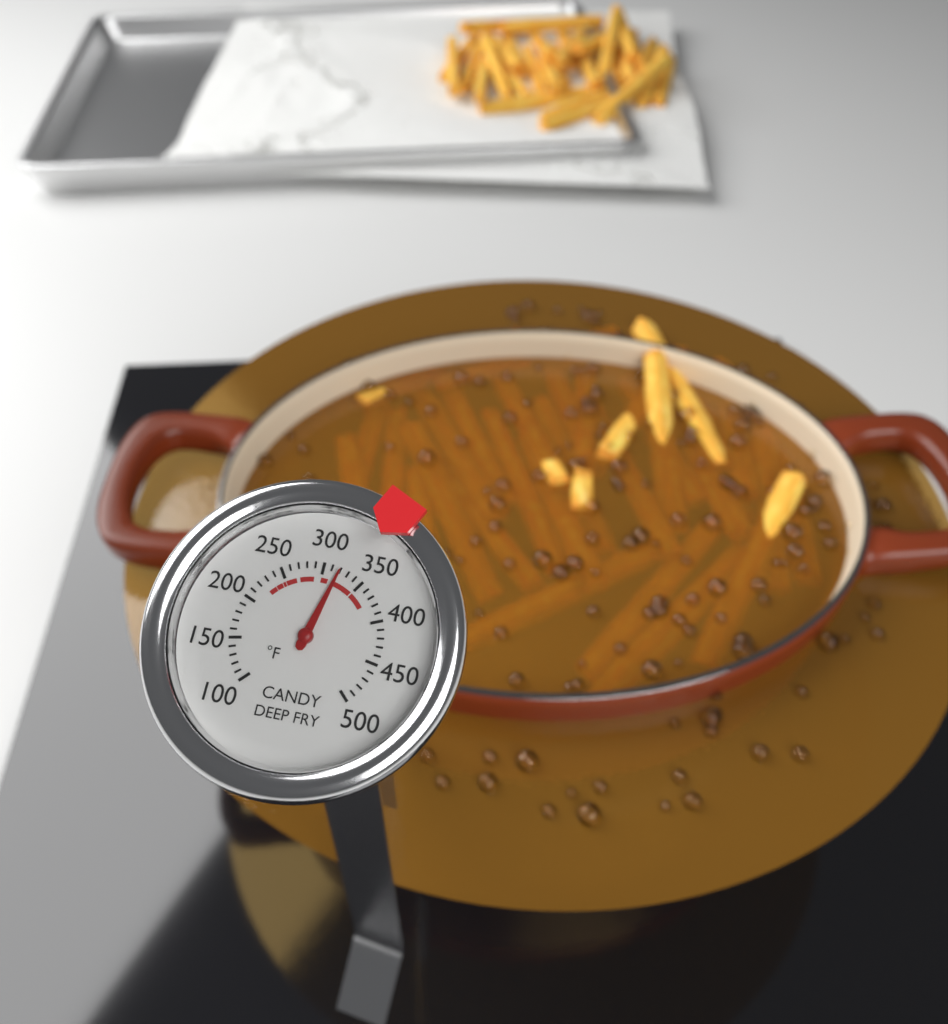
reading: 320 °F
